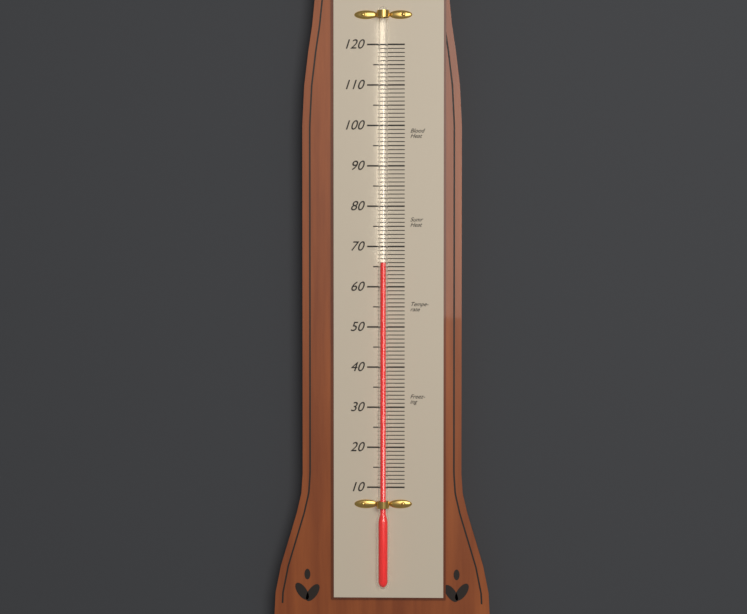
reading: 66 (no unit)
